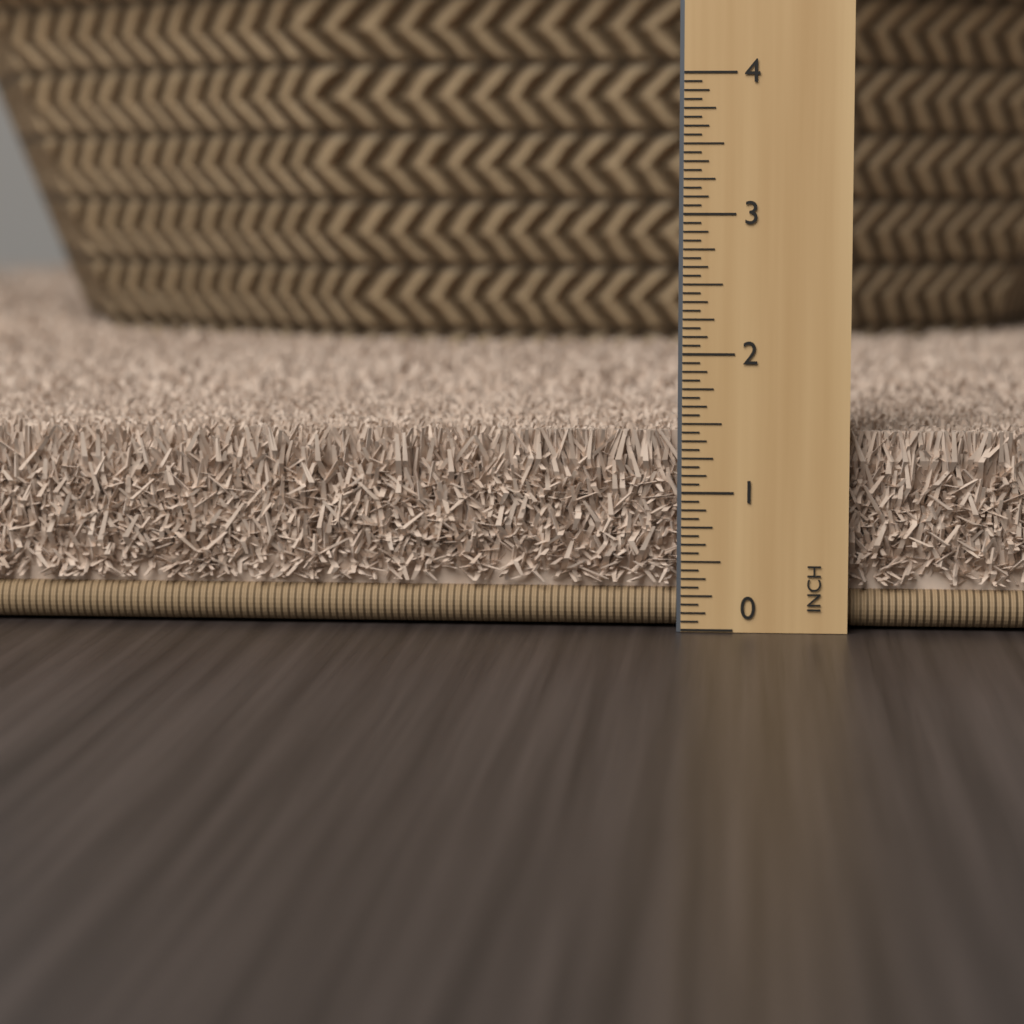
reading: 1.4375 in
